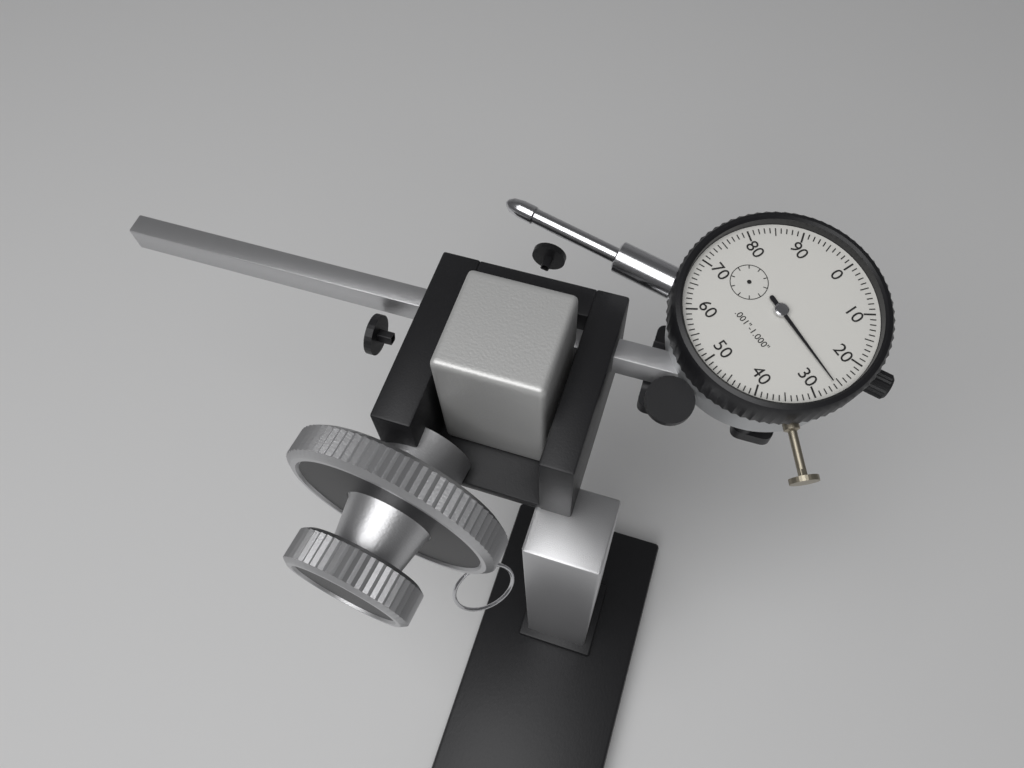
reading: 0.026 in
